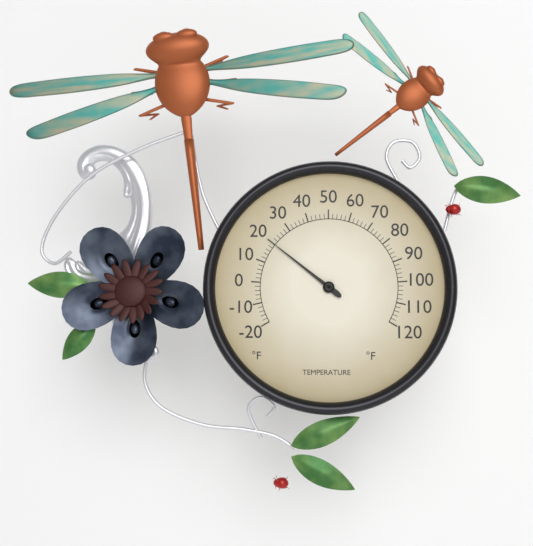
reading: 20 °F
